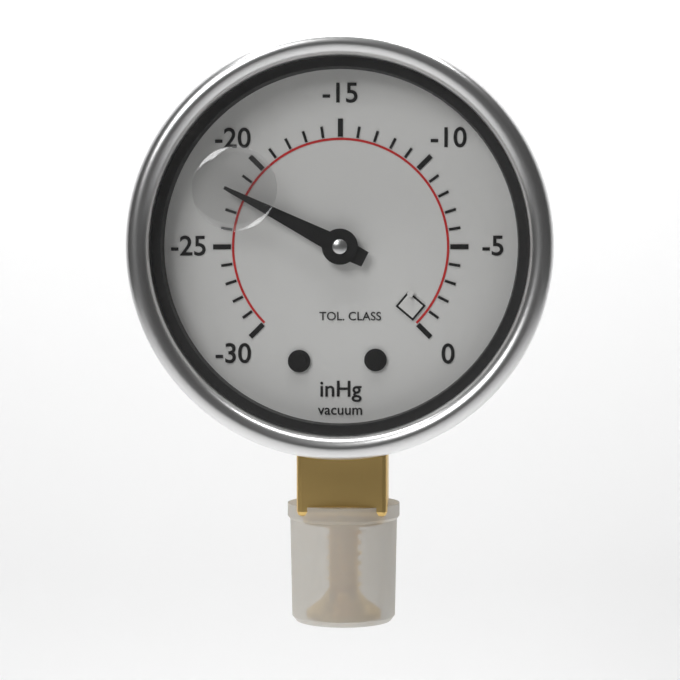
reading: -22 inHg
